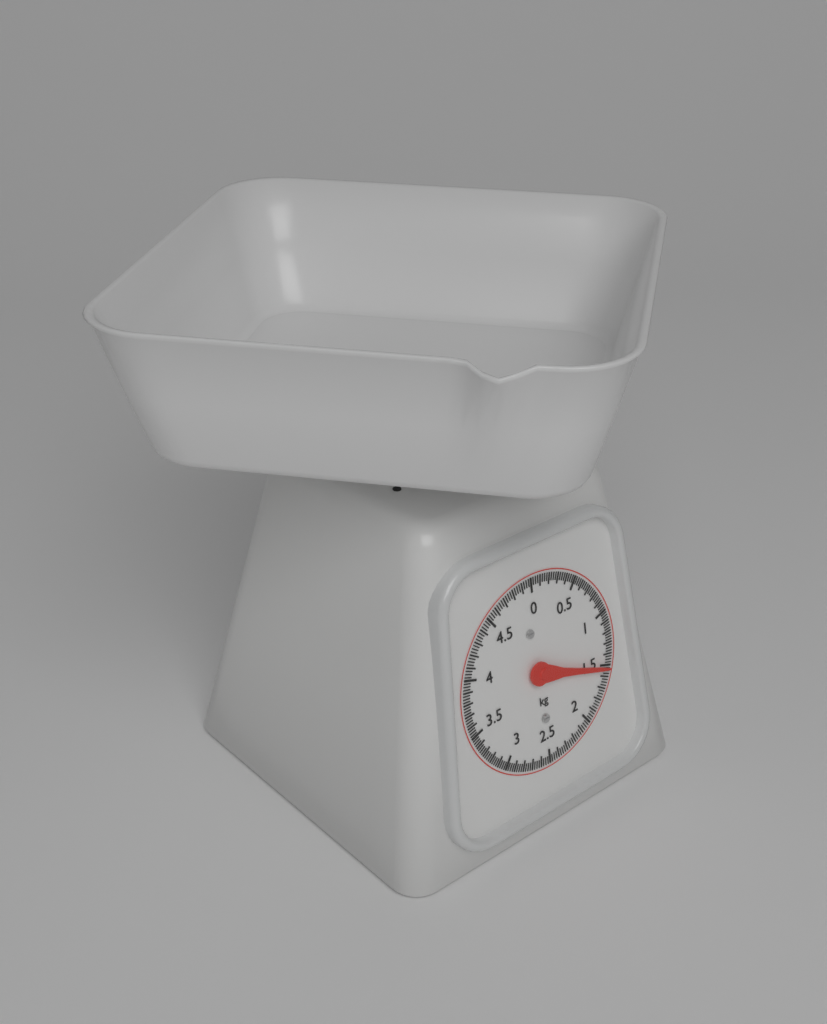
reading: 1.525 kg
